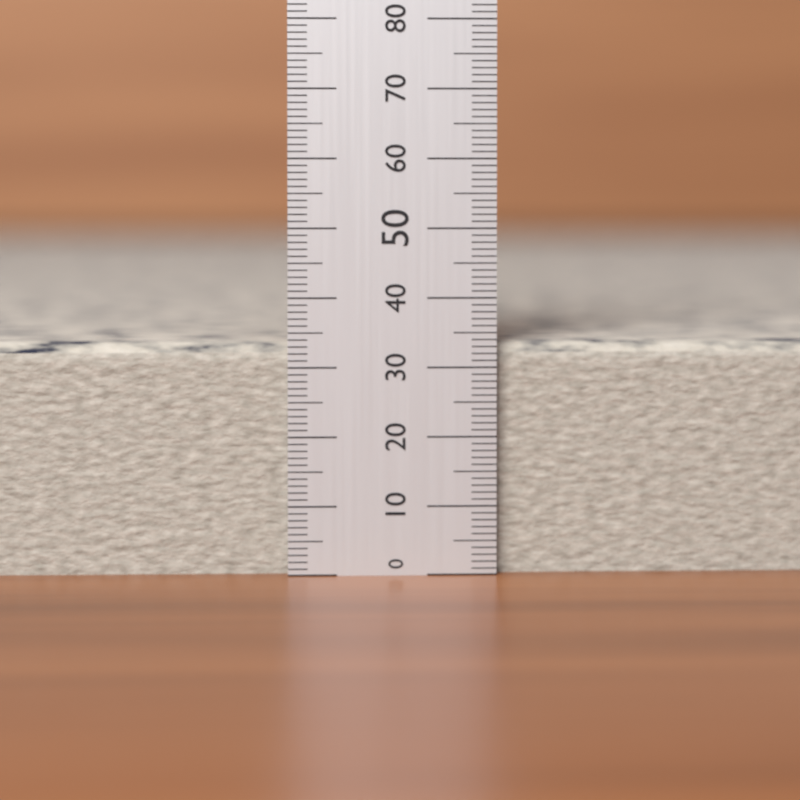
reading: 34 (no unit)
